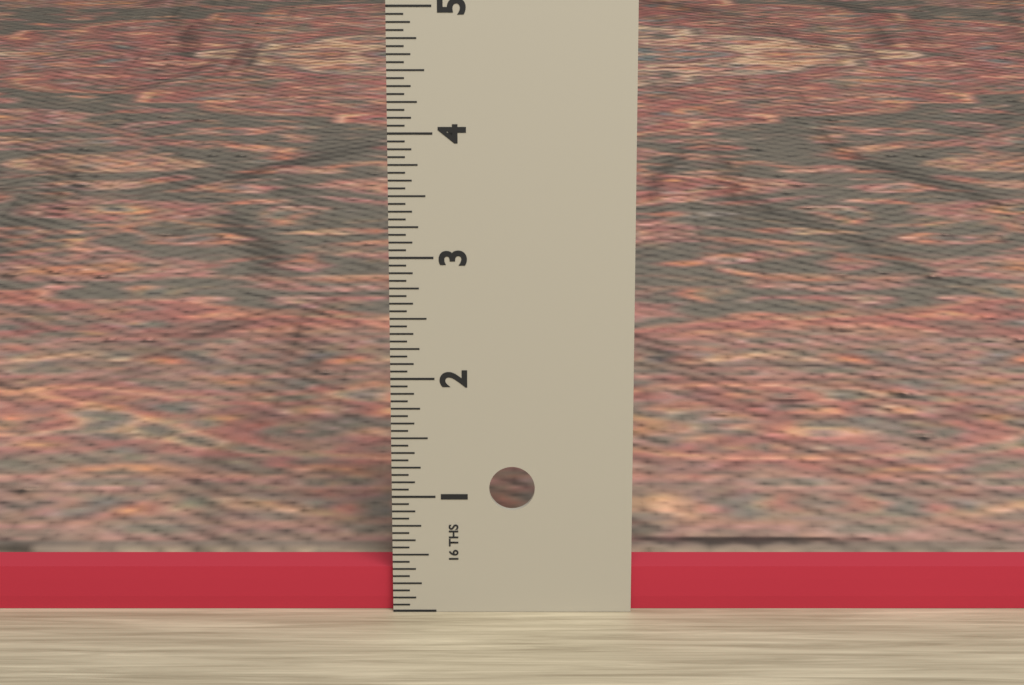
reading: 0.3750 in
